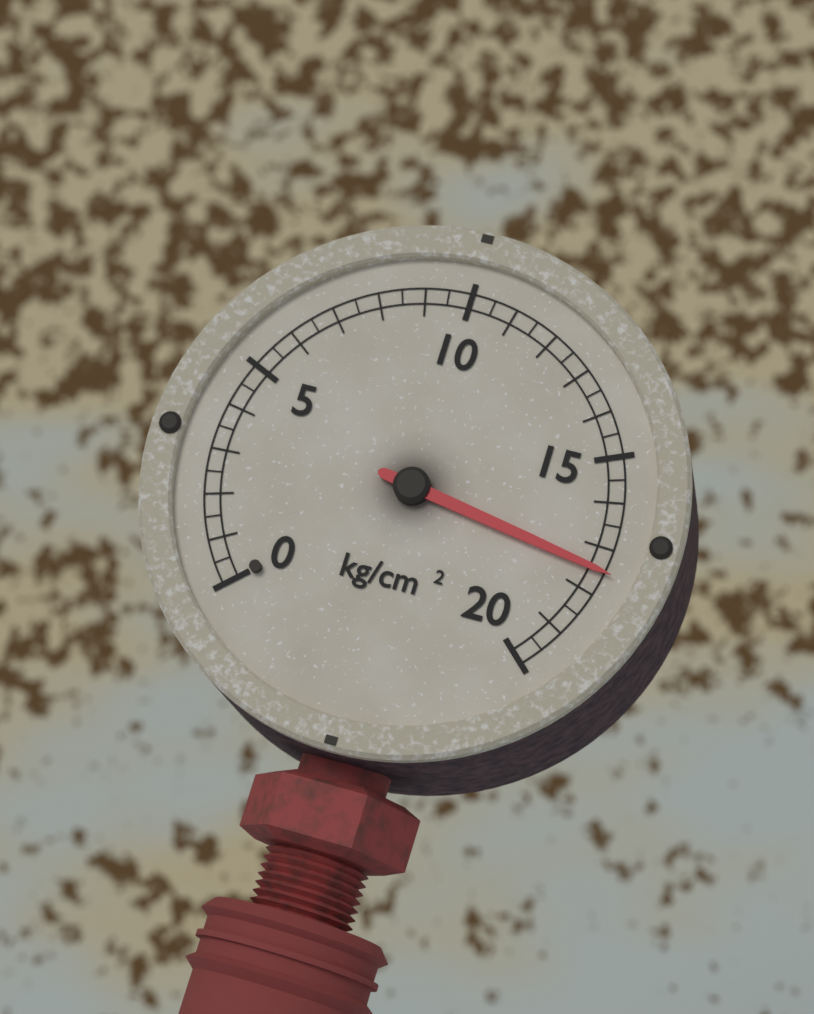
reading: 17.5 kg/cm²
